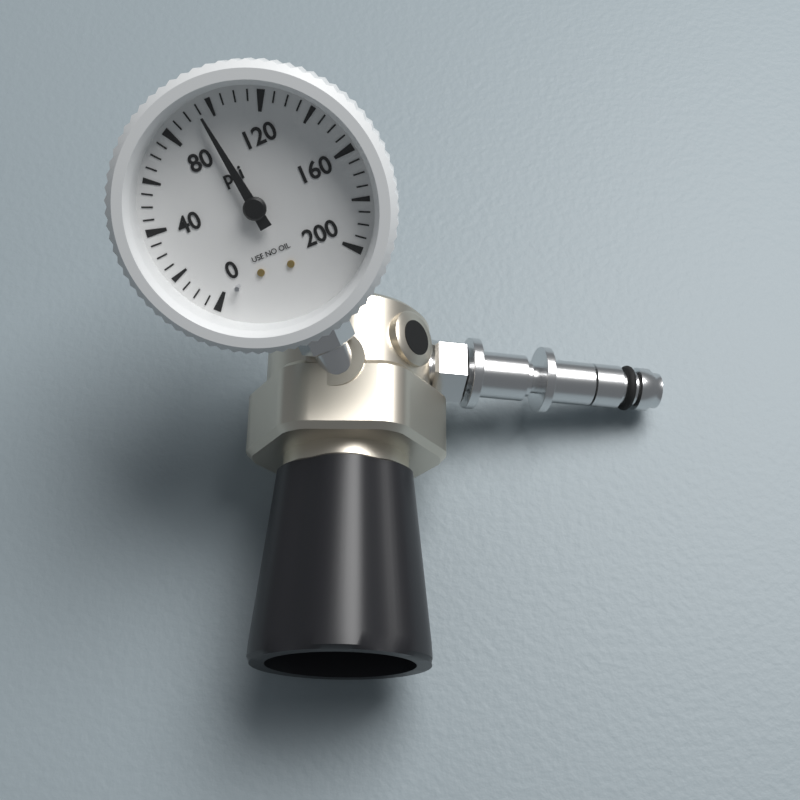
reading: 95 psi
